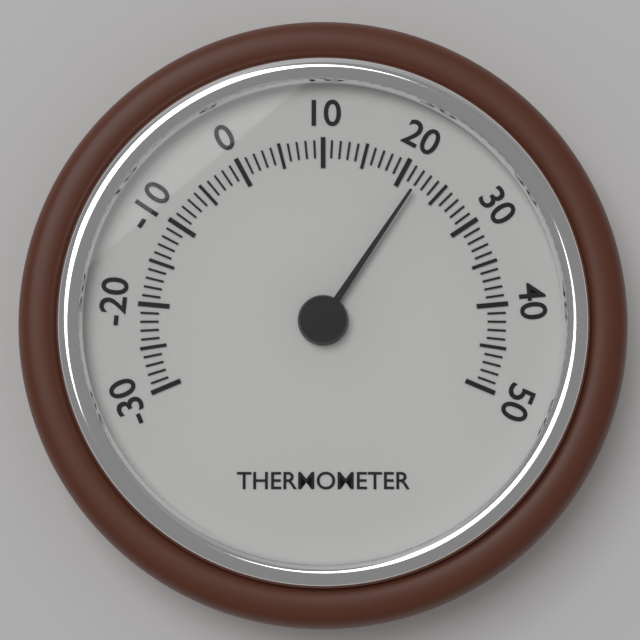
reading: 22 (no unit)
